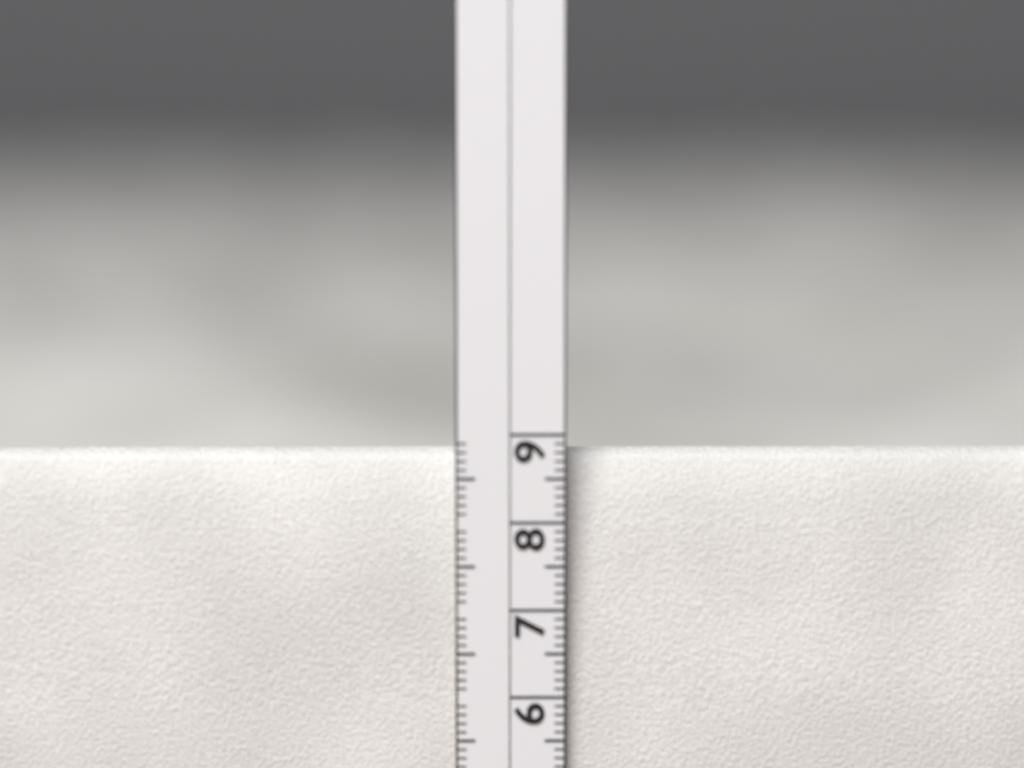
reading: 8.8 cm
